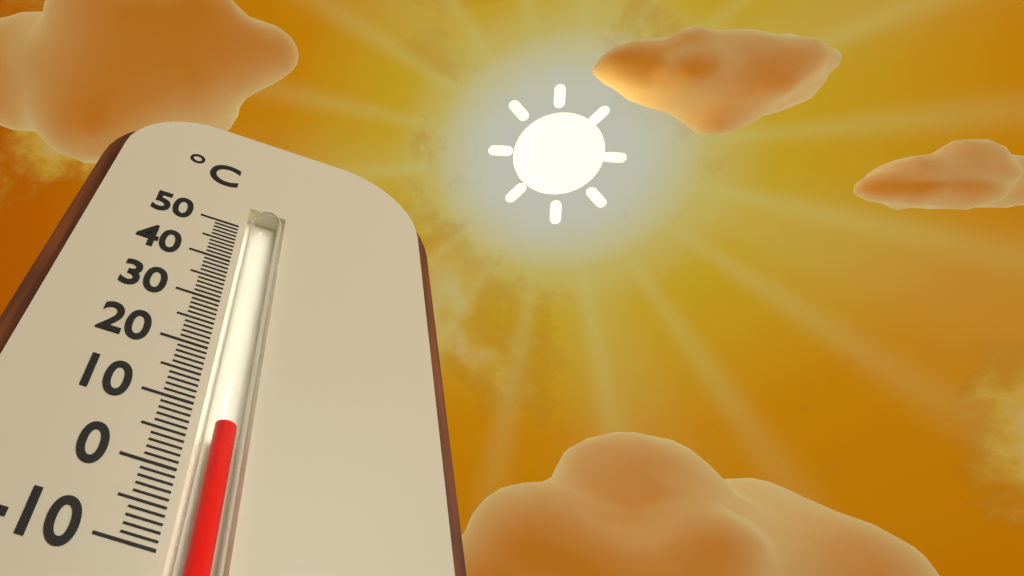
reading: 8 °C
